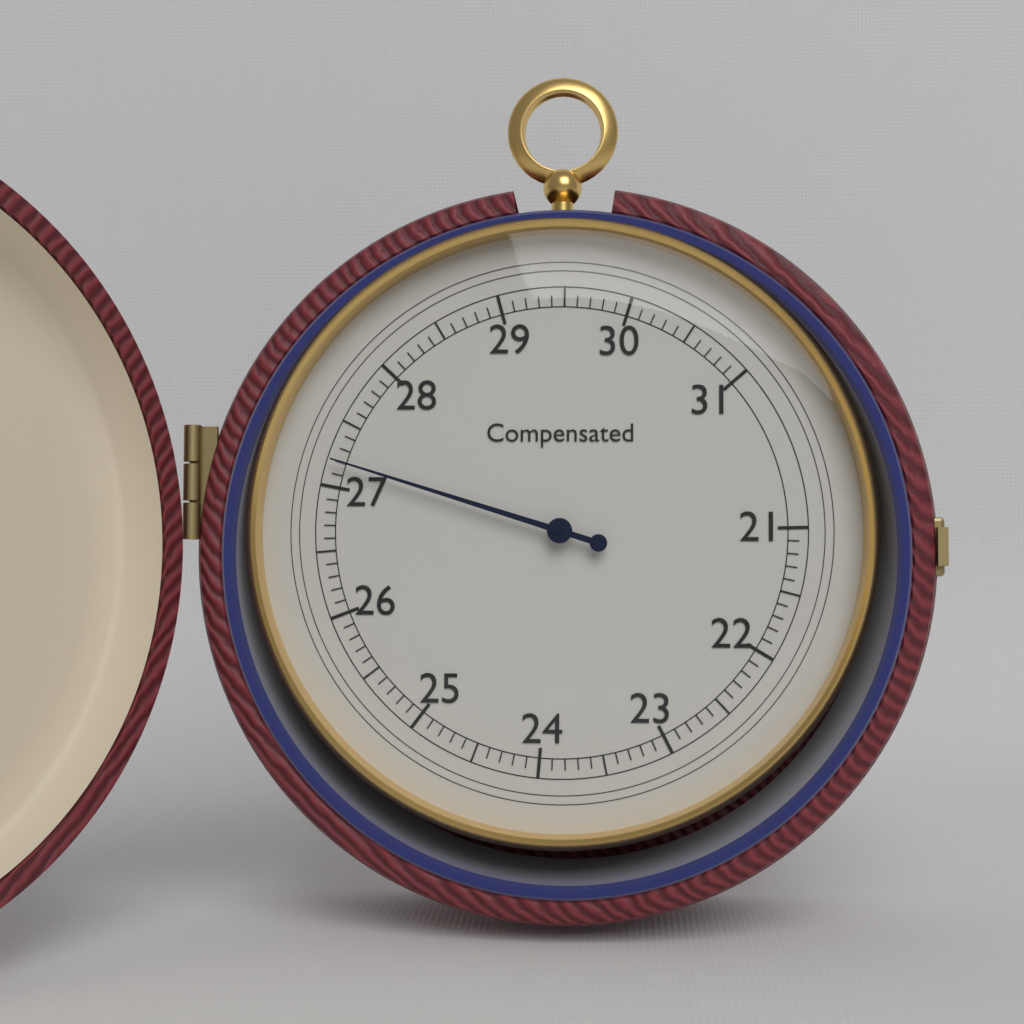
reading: 27.2 (no unit)
